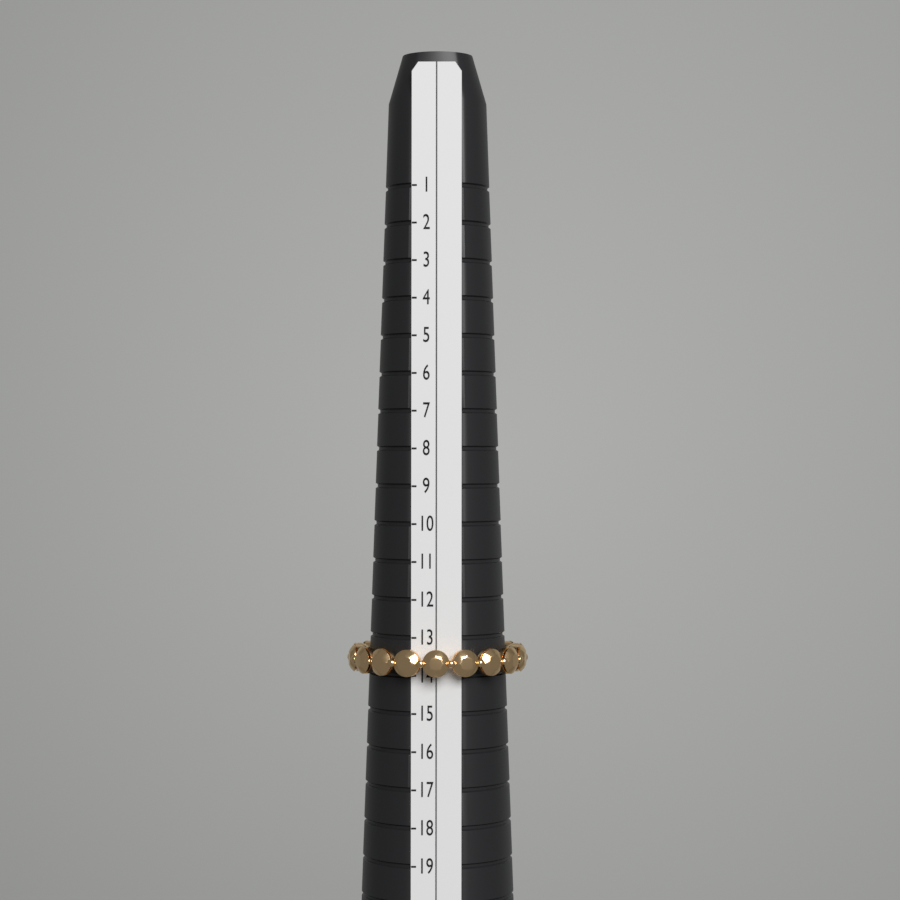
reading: 14 (no unit)
